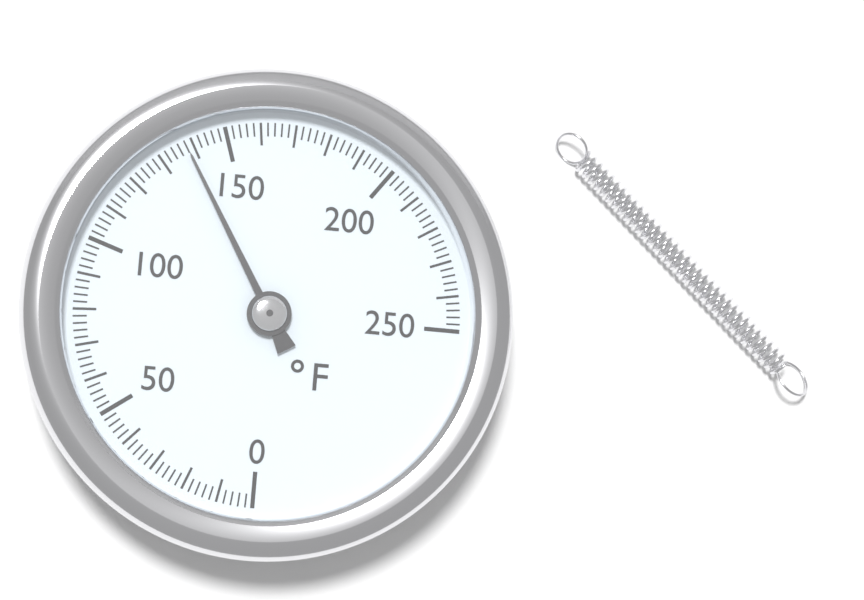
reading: 138 °F
